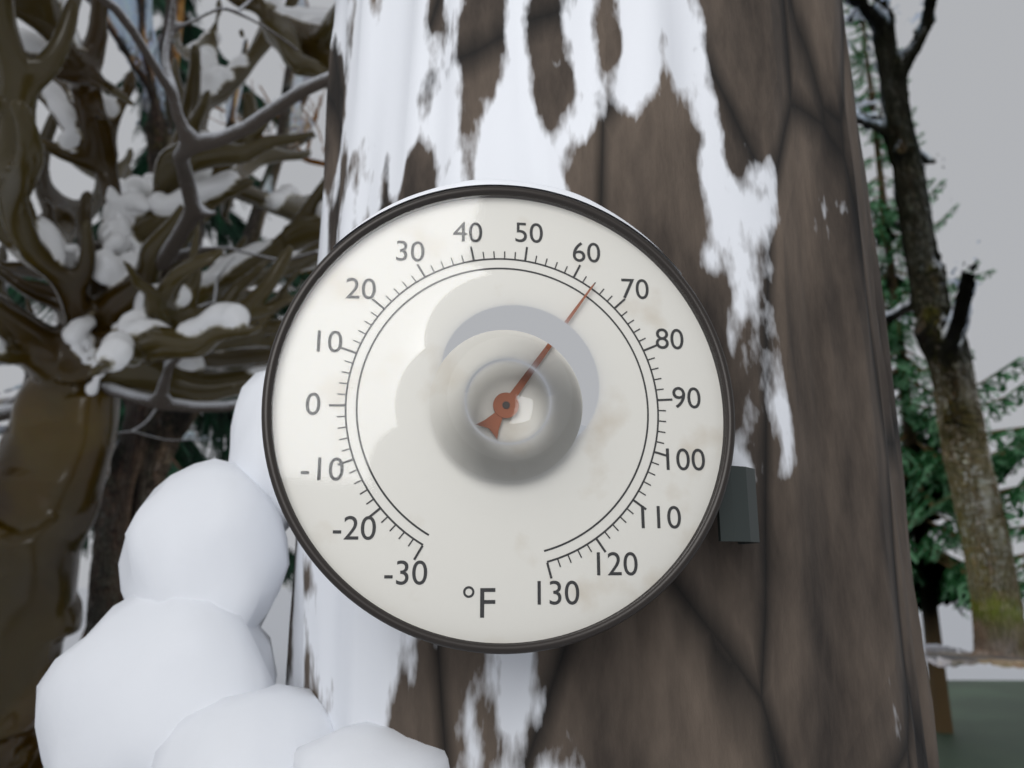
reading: 64 °F
